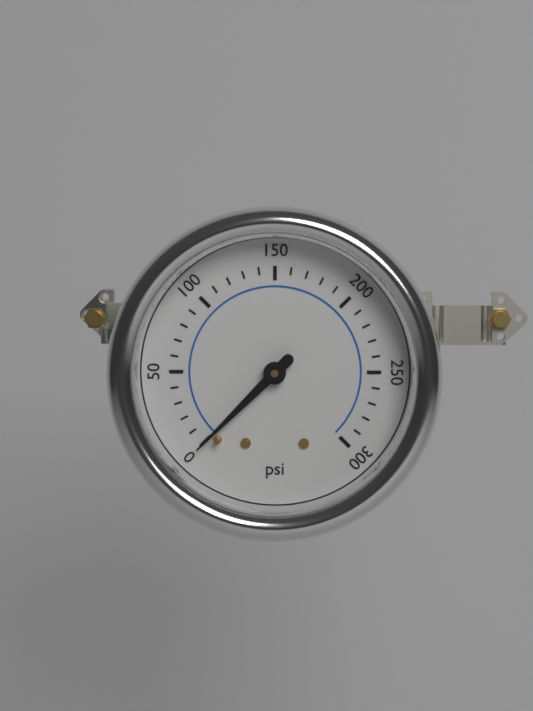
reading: 0 psi
